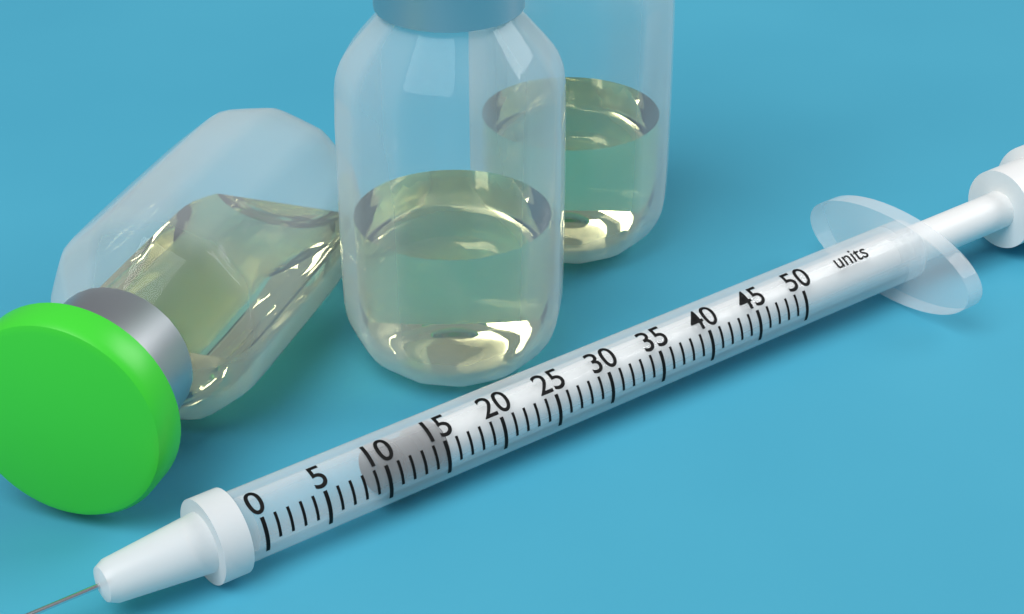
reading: 10 units
